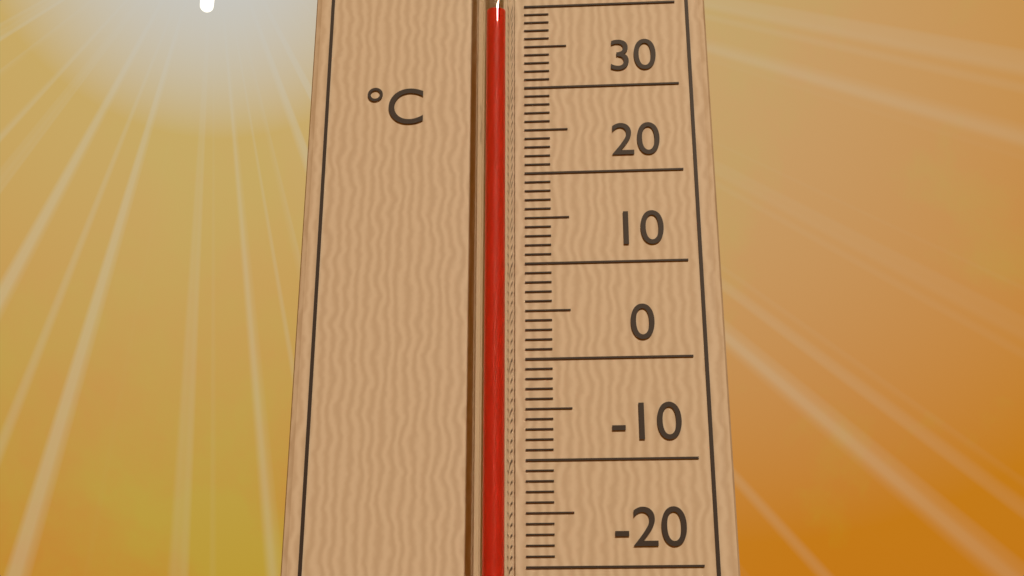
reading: 37 °C
